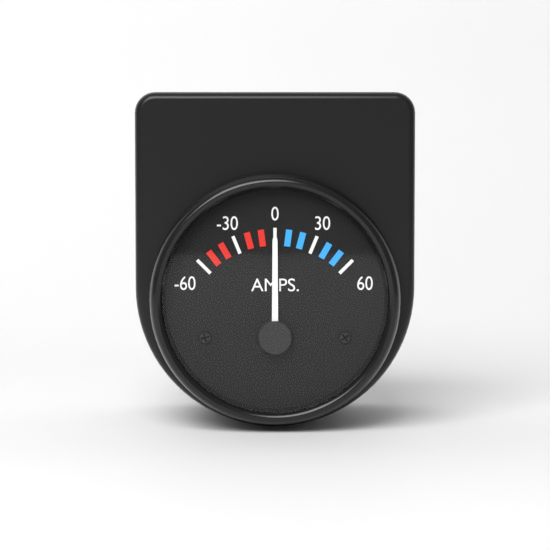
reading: 0 A
